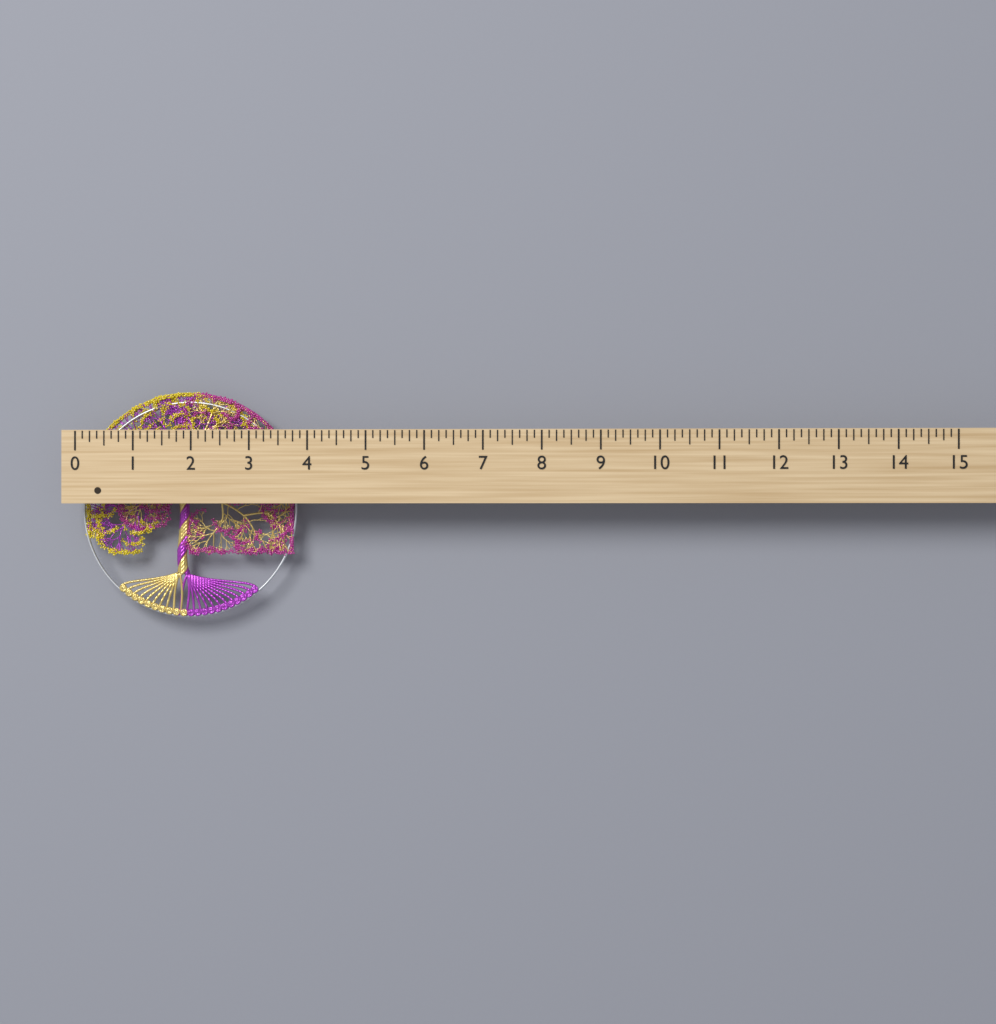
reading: 3.750 (no unit)
